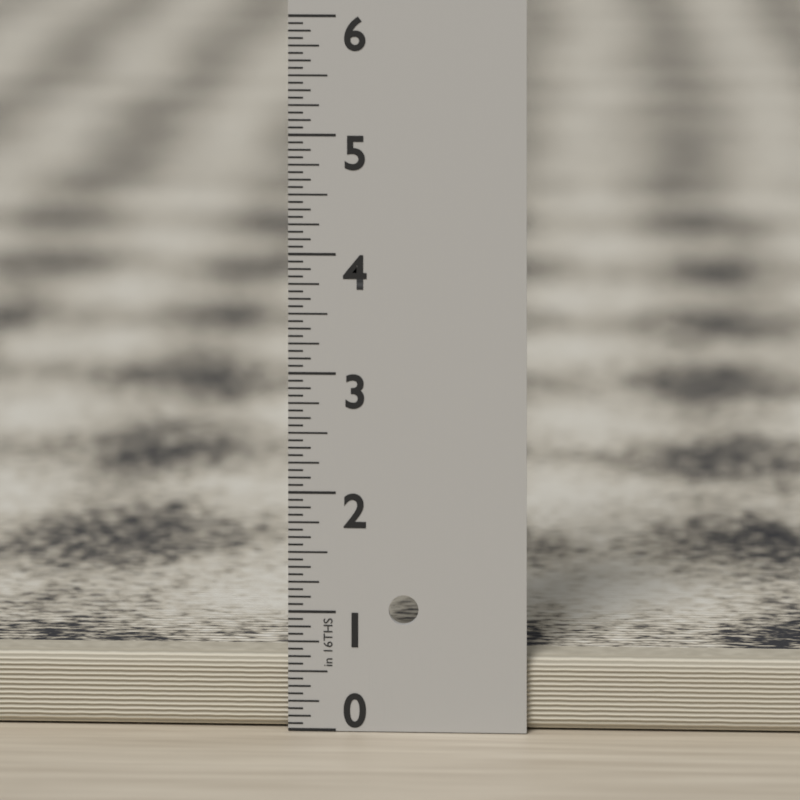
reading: 0.6250 in
